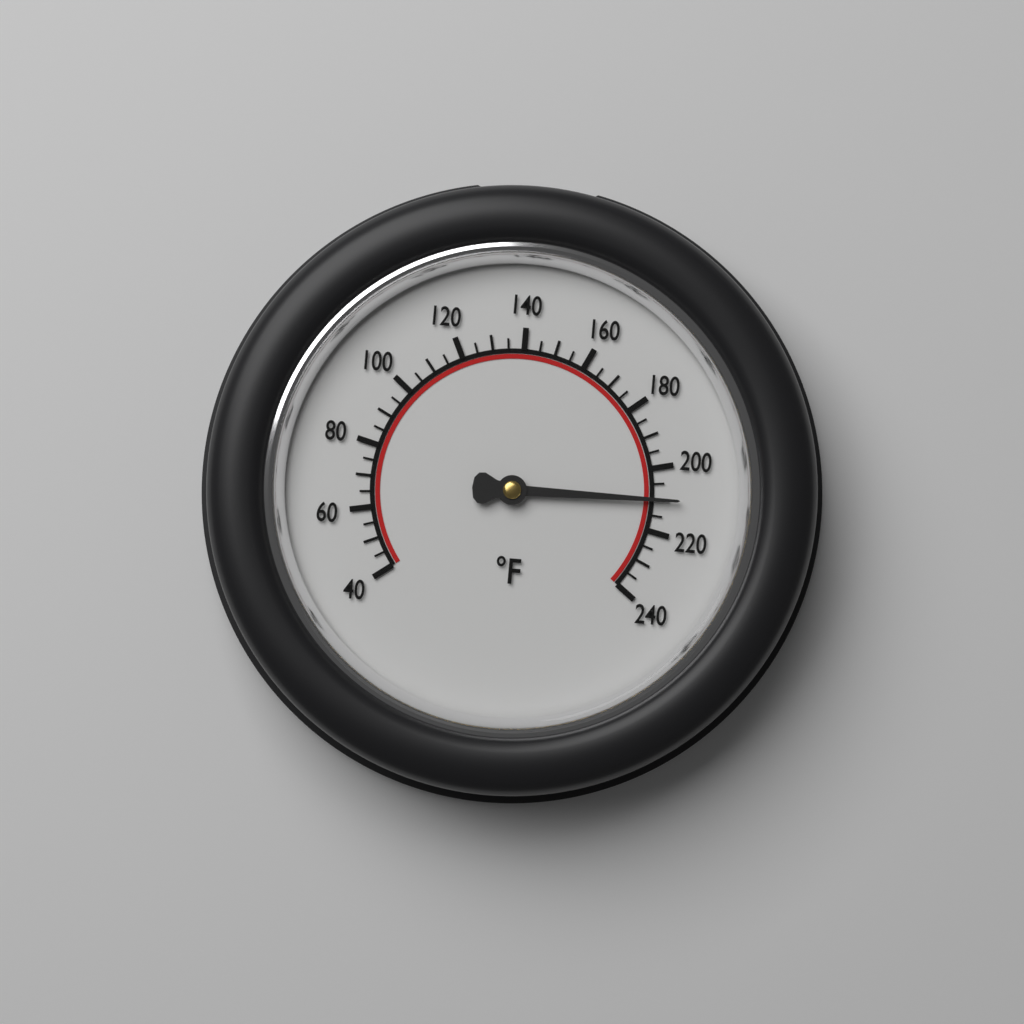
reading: 210 °F
